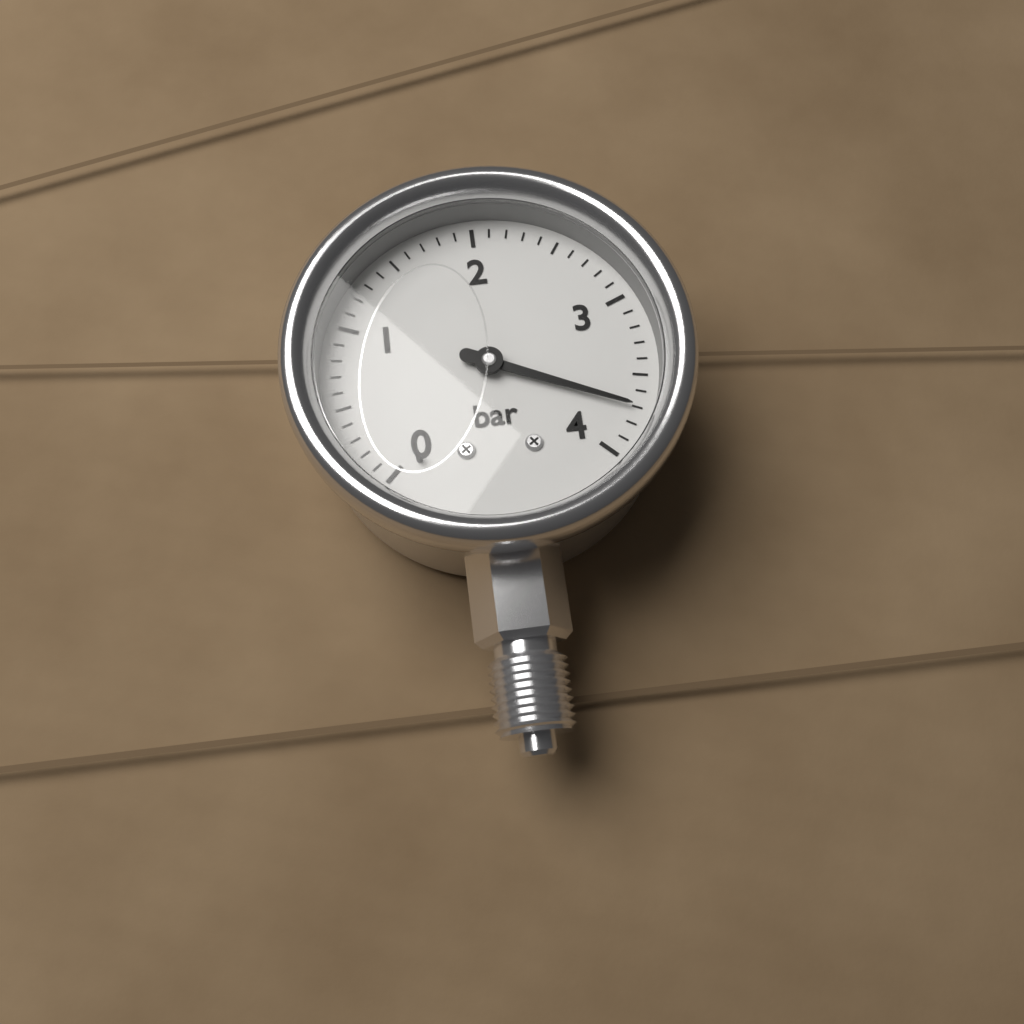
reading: 3.7 bar
